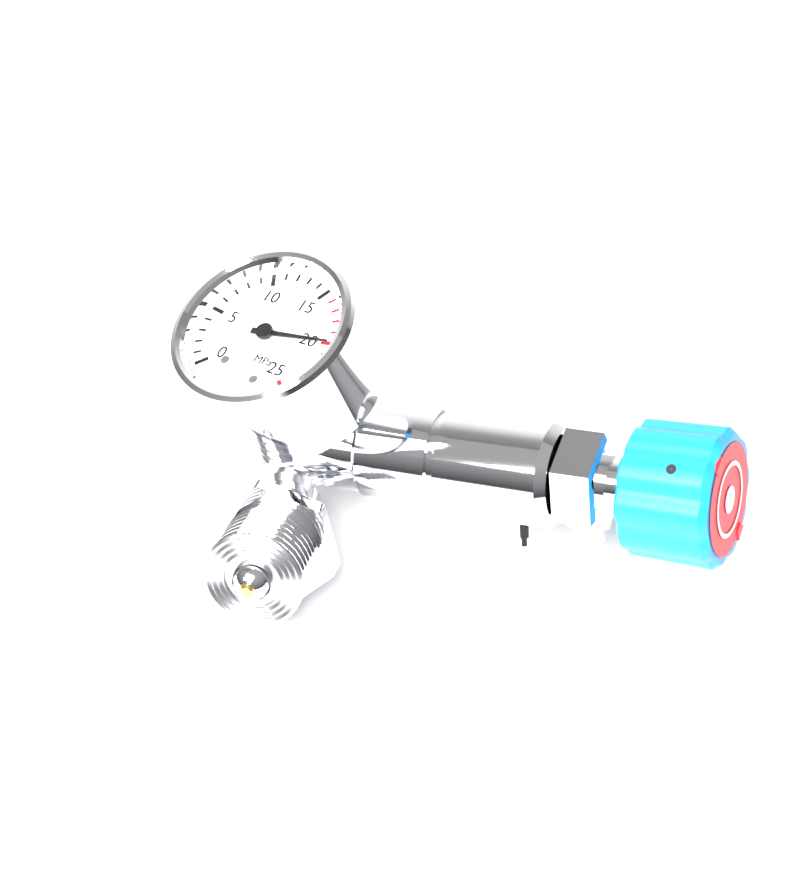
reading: 20 MPa
